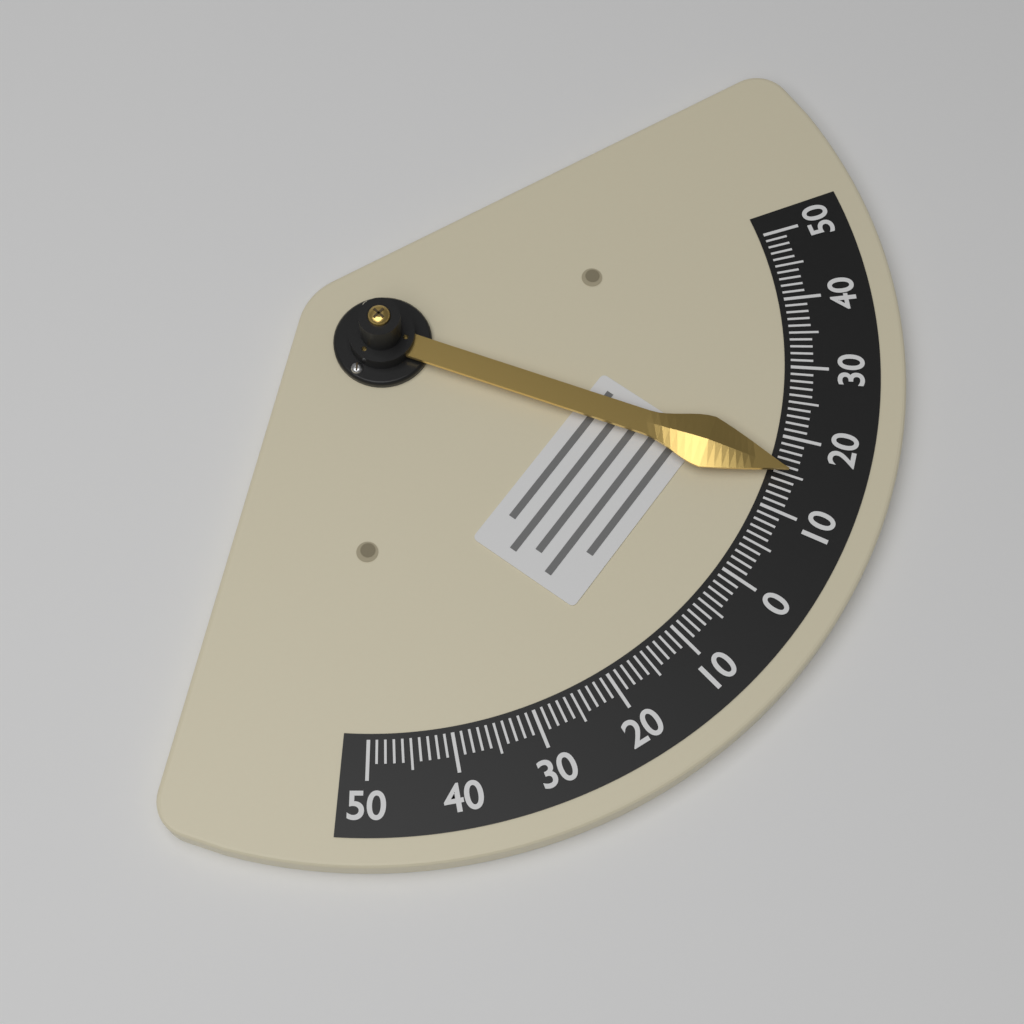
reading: 15 (no unit)
